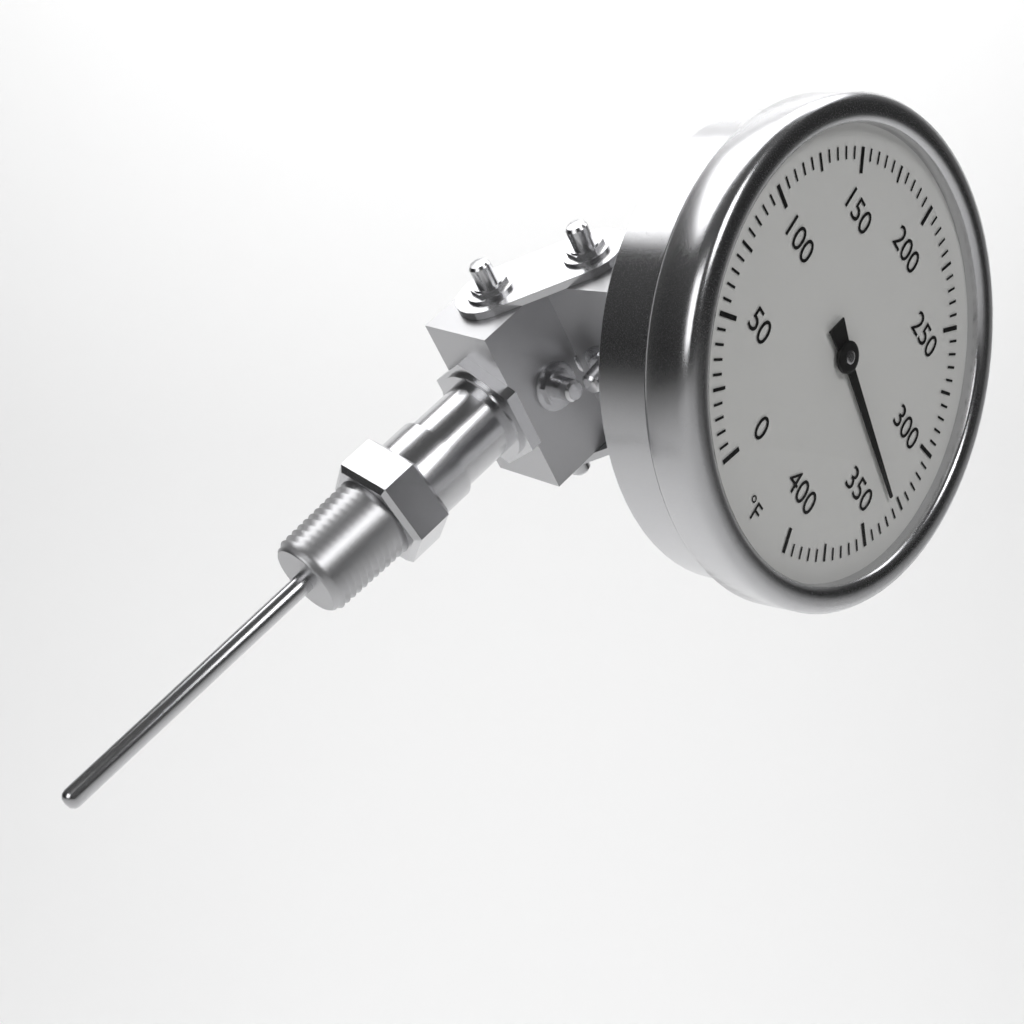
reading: 330 °F
